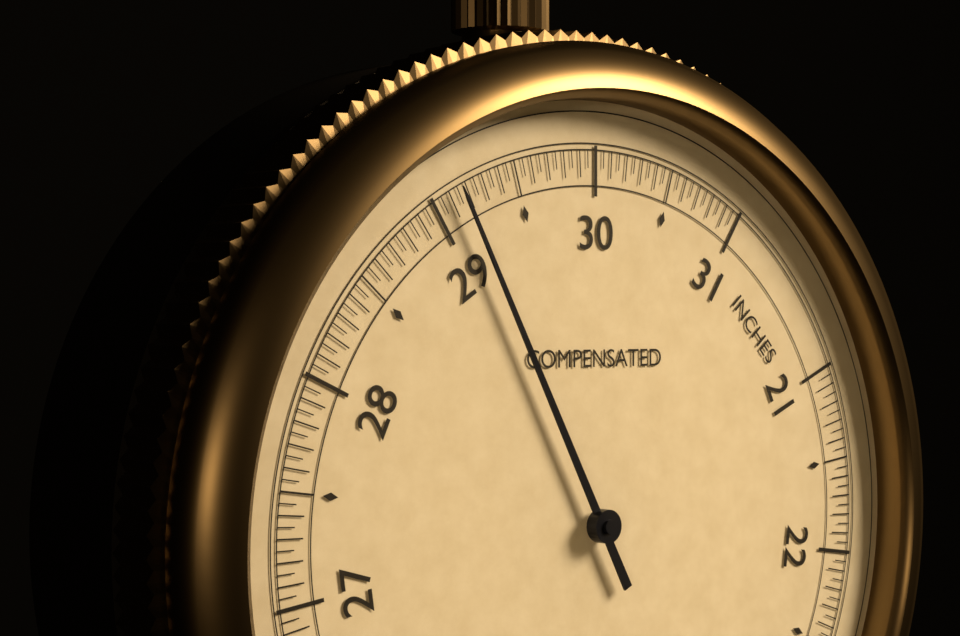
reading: 29.15 inches
